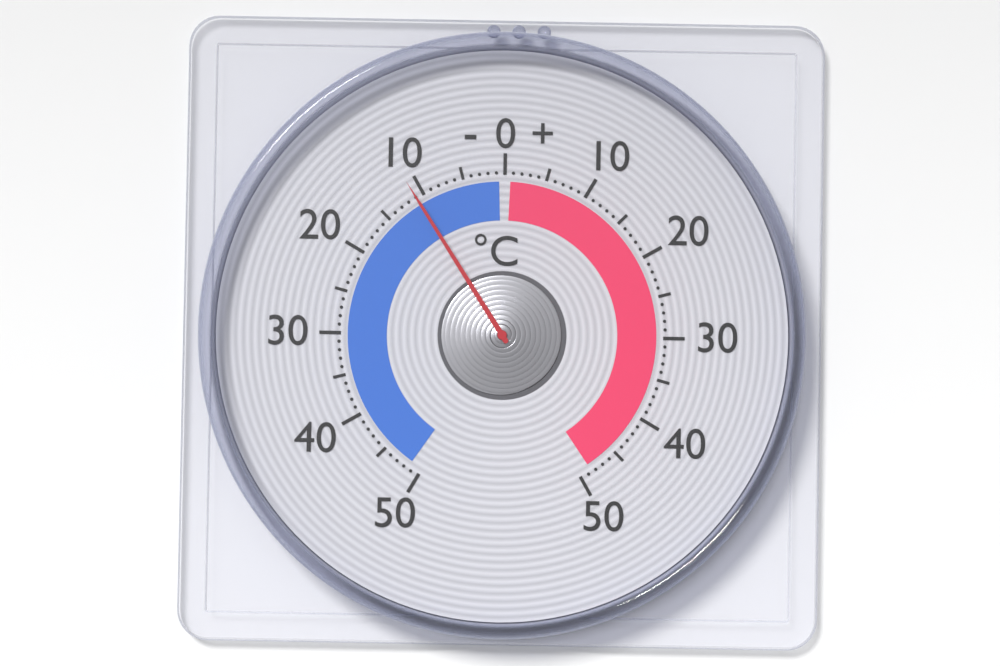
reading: -11 °C
